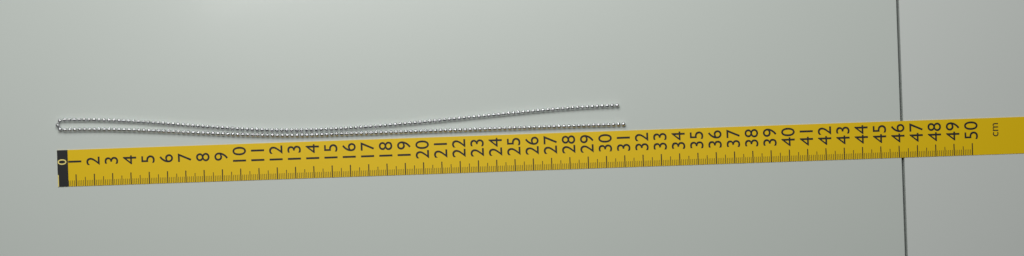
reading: 31.1 cm
